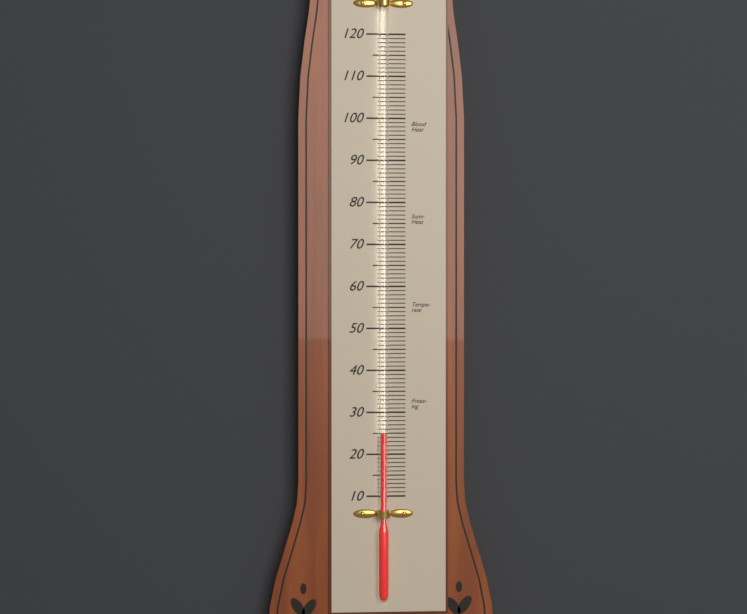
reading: 25 (no unit)
